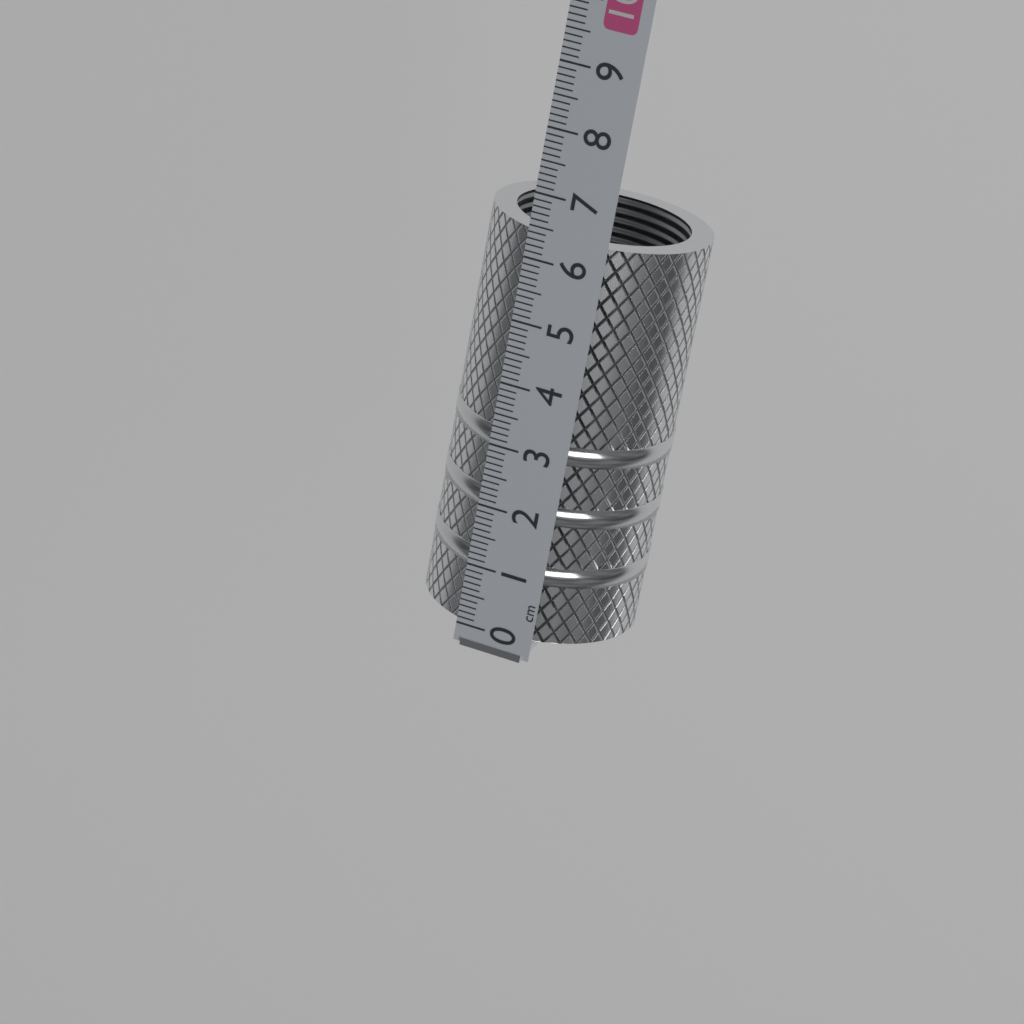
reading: 6.4 cm
